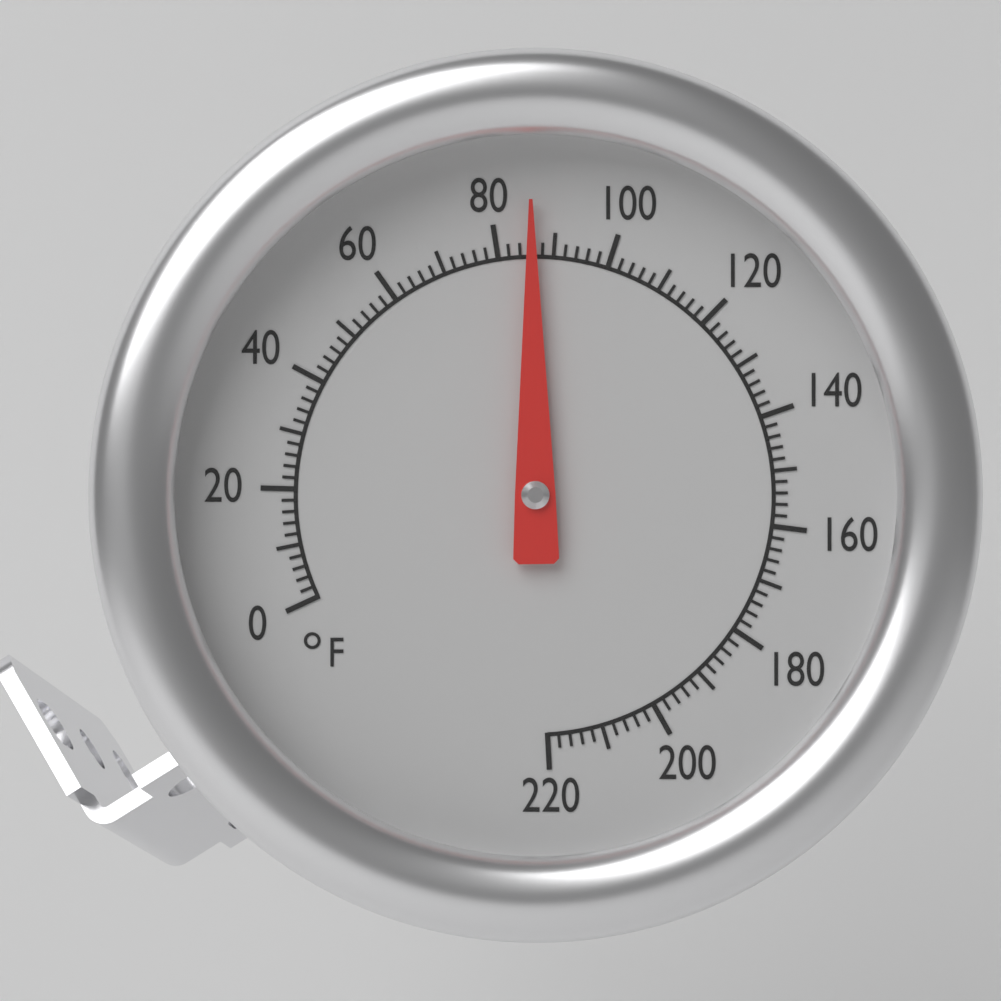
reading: 86 °F
